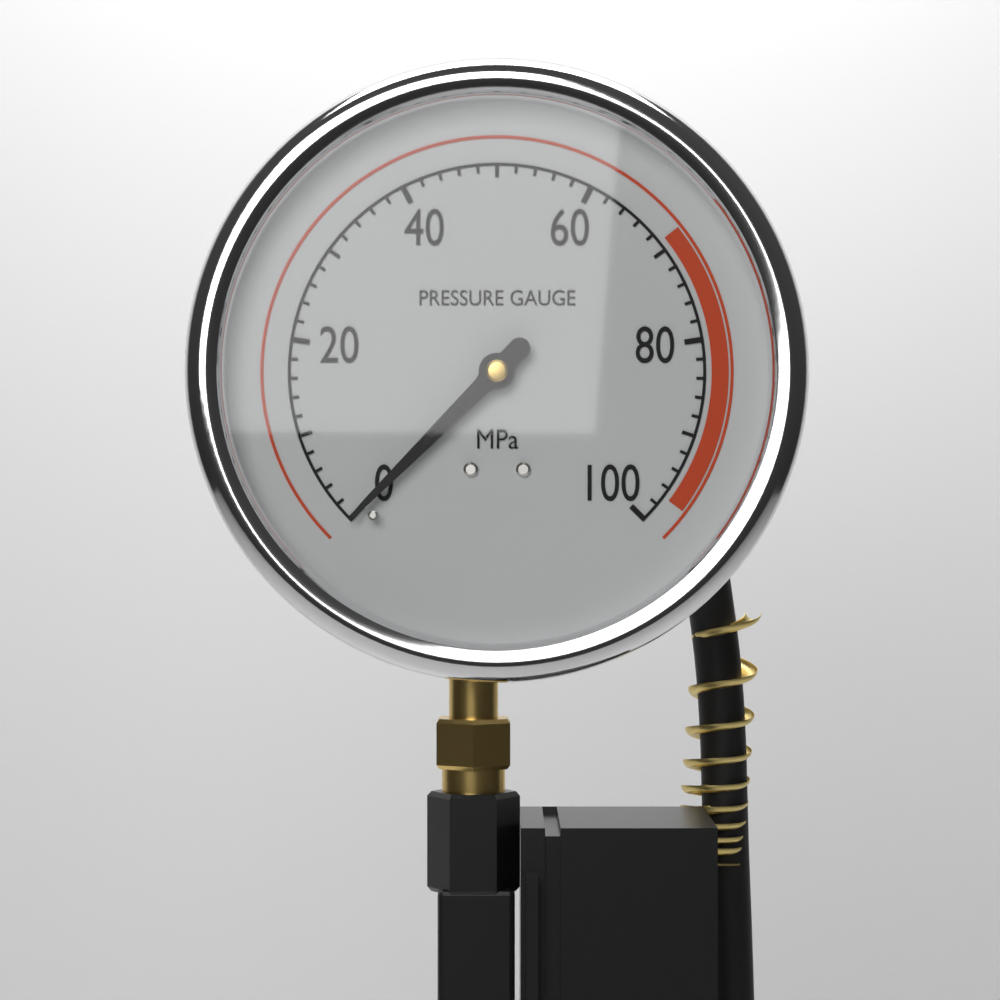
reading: 0 MPa
